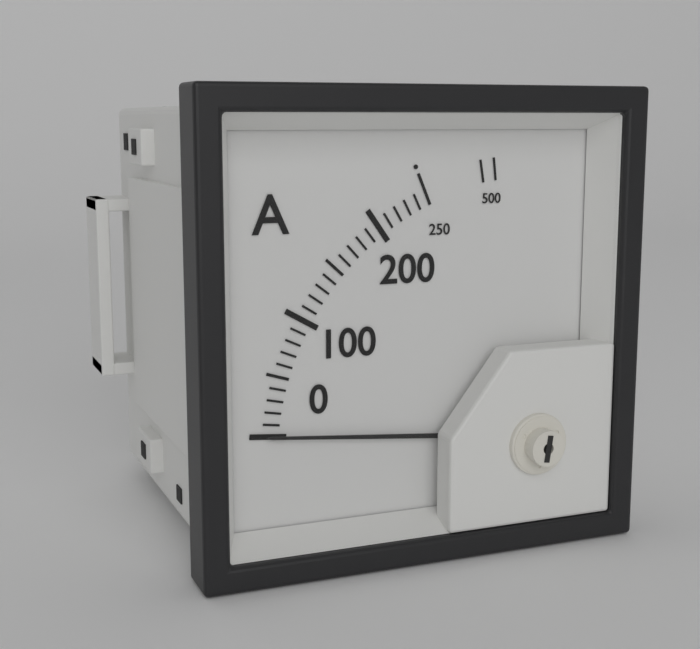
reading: 0 A
